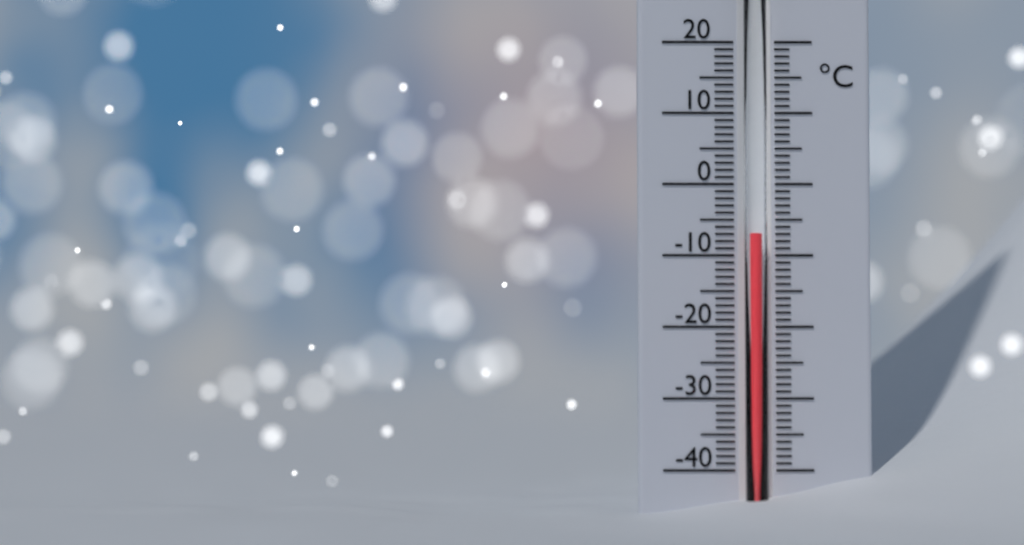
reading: -7 °C
